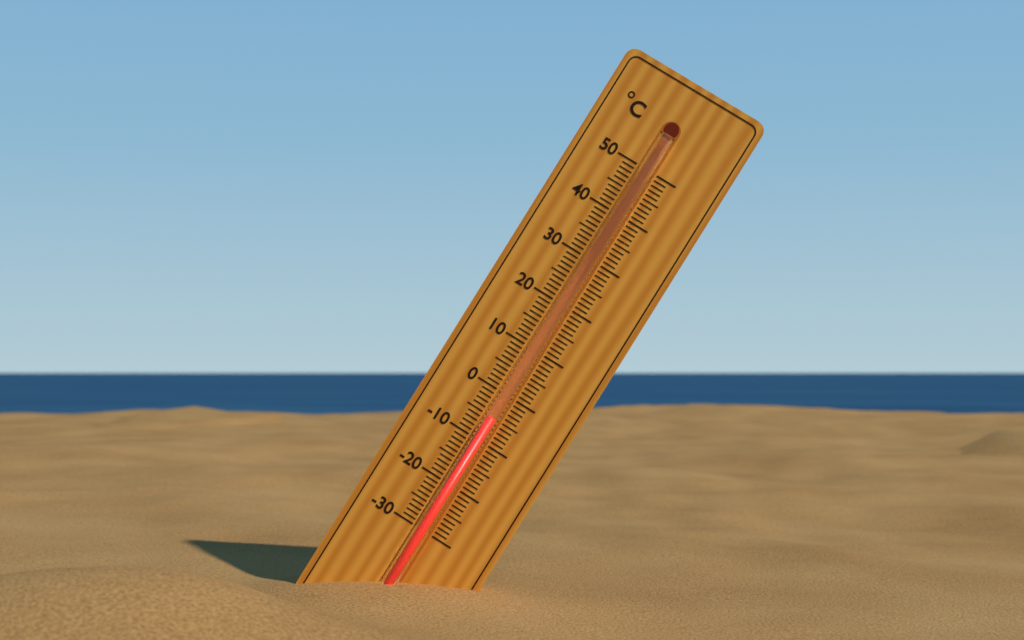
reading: -5 °C
